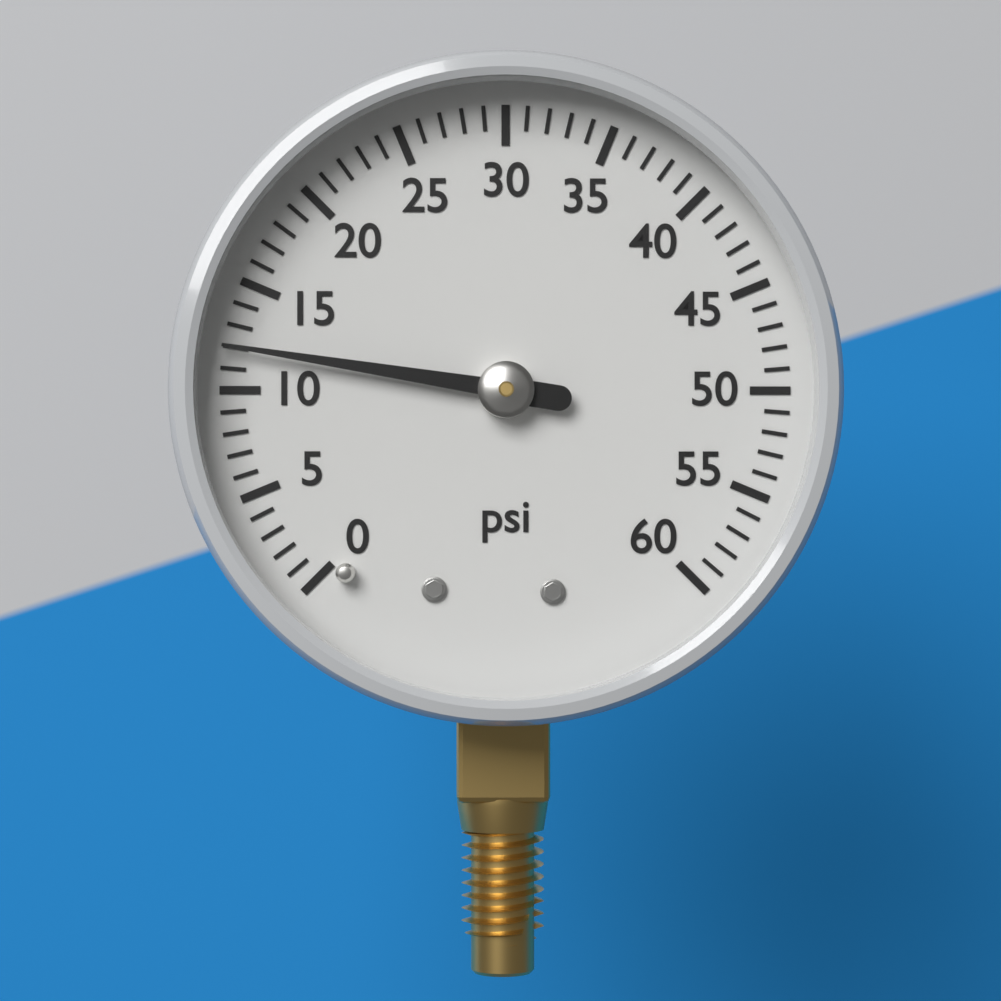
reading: 12 psi
